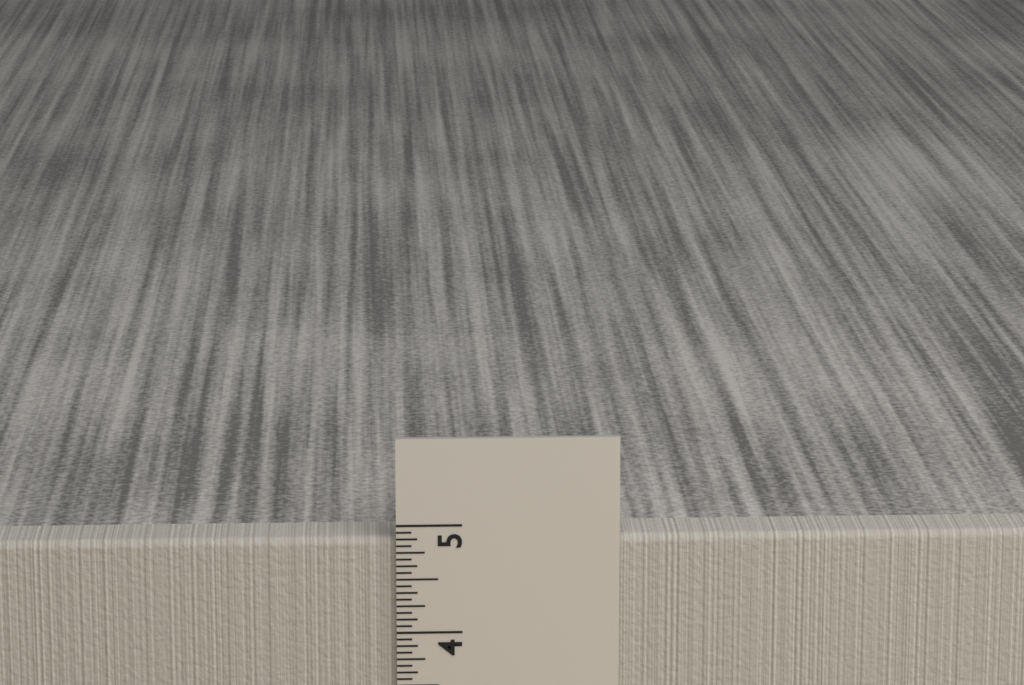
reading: 4.8750 in
